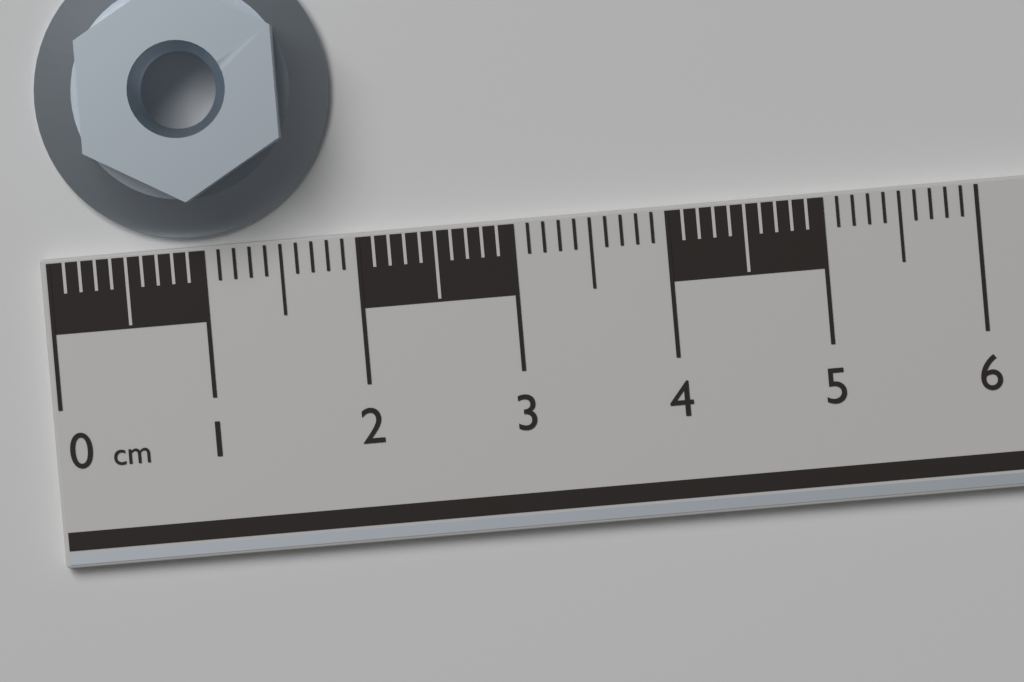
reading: 1.9 cm
